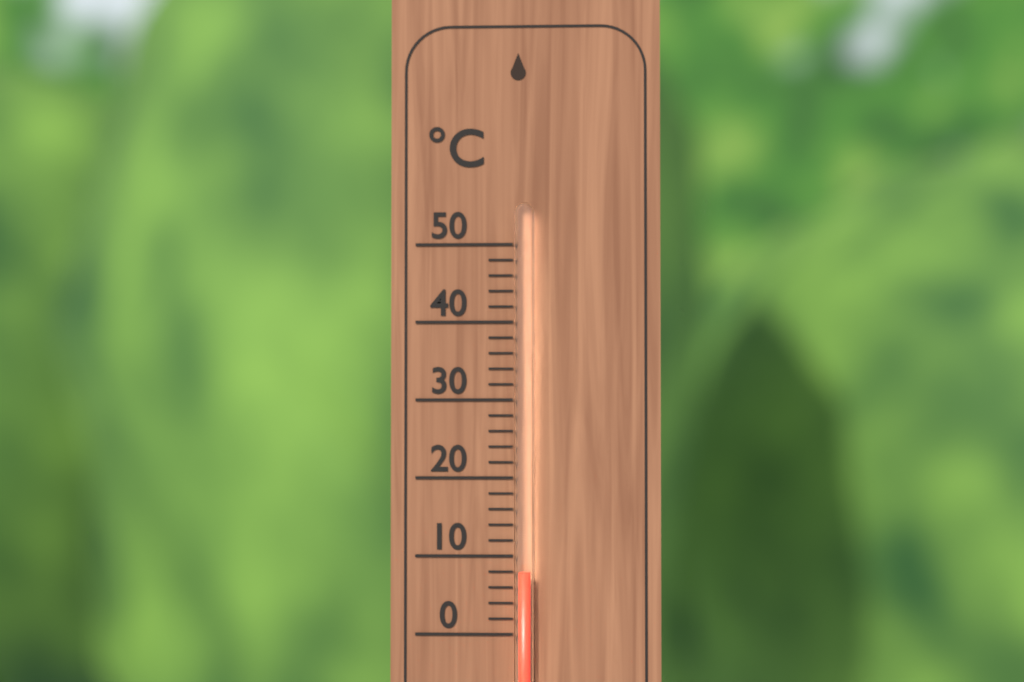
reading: 8 °C
